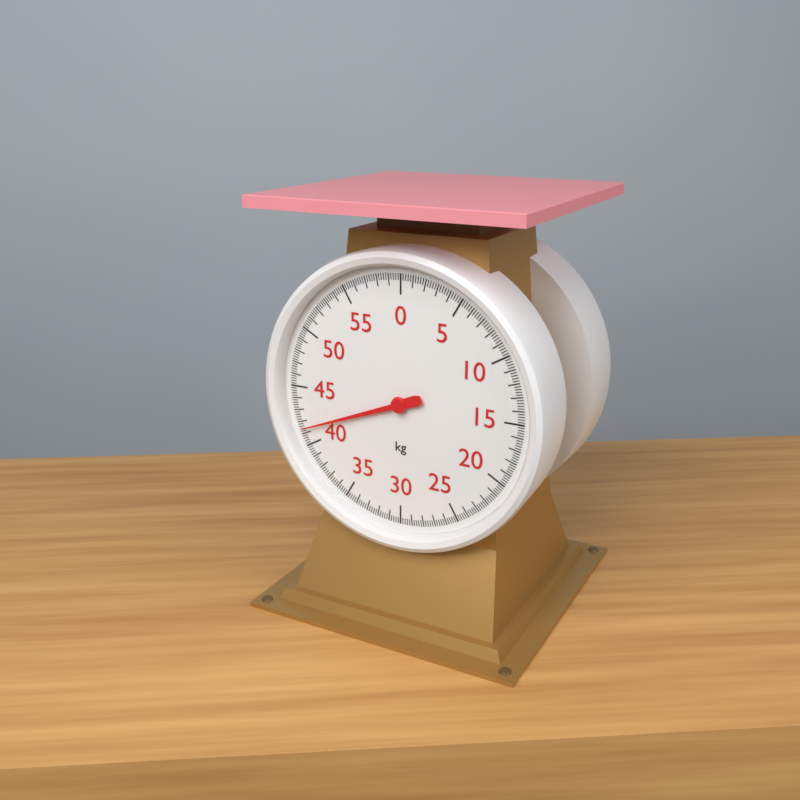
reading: 41.4 kg
